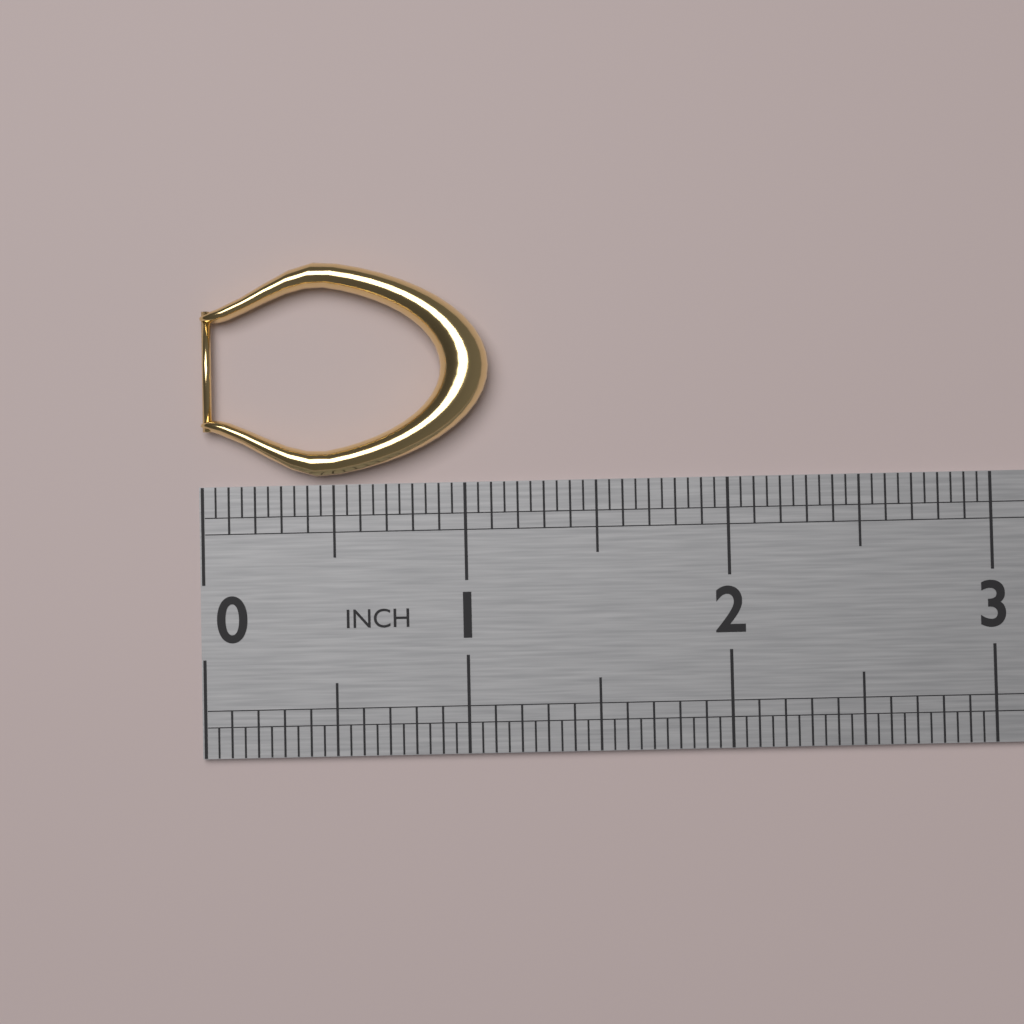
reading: 1.10 in
